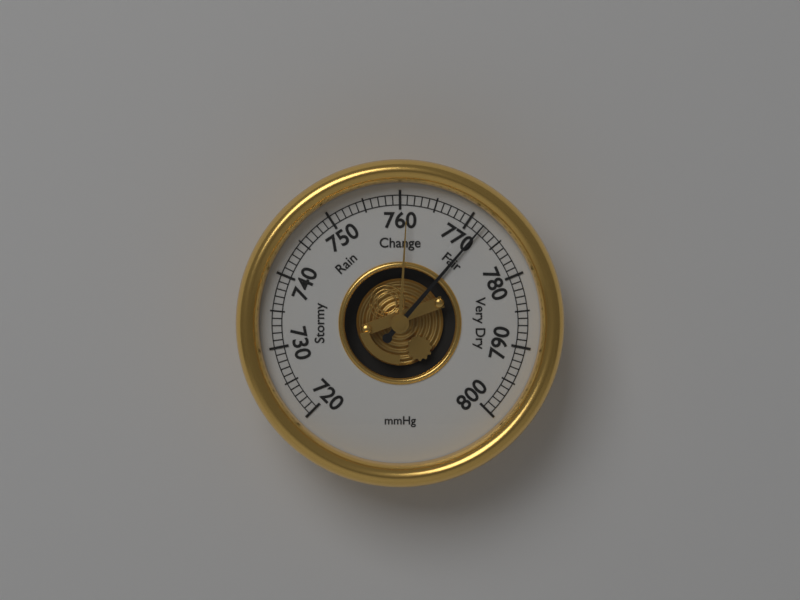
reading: 772 mmHg
